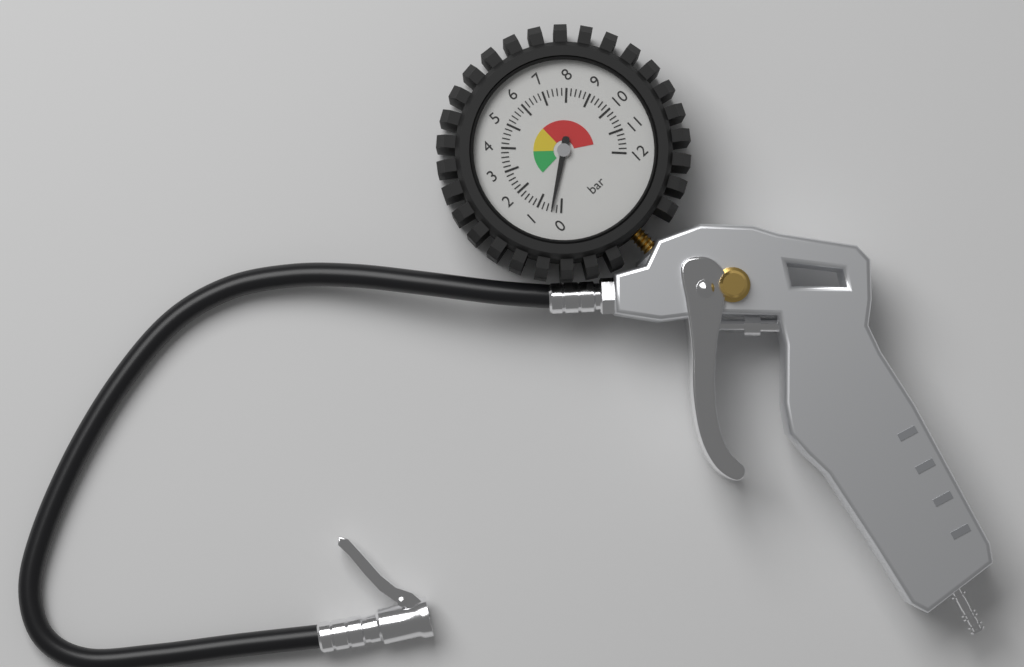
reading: 0.4 bar
